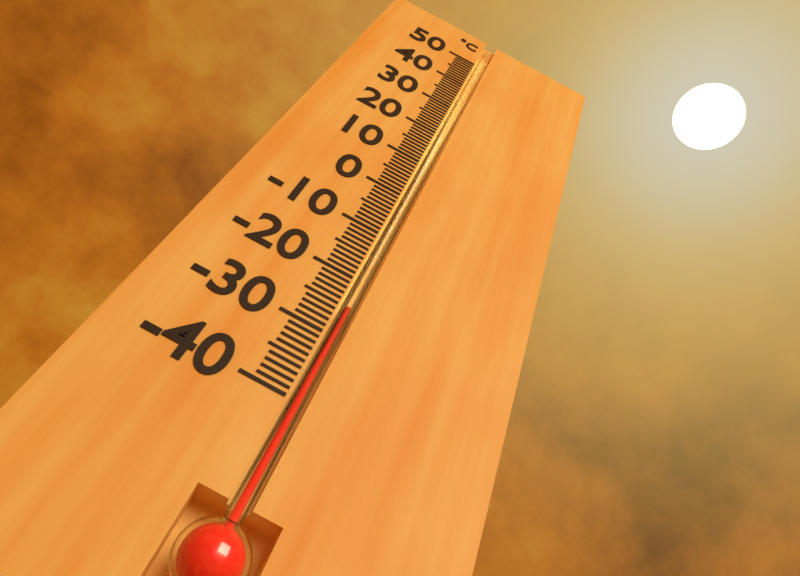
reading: -25 °C
